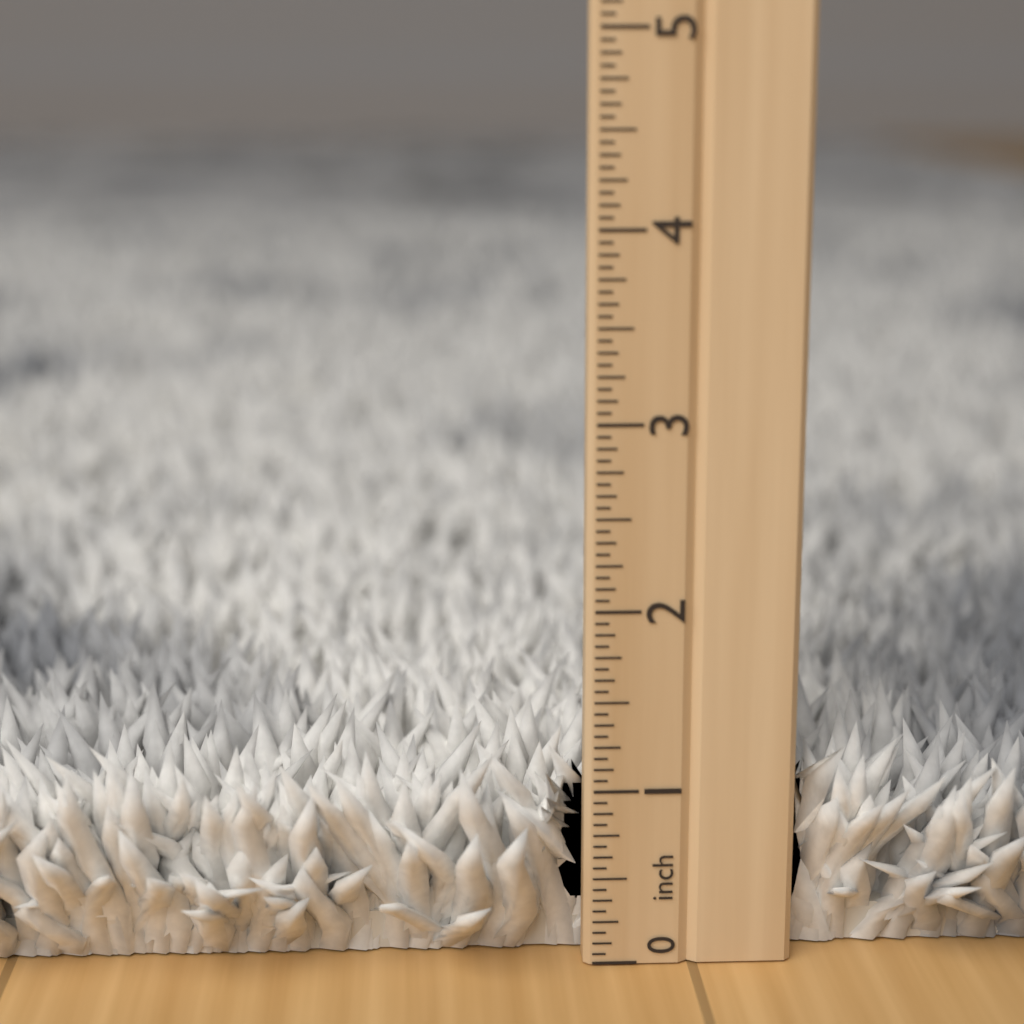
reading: 1.3125 inch
